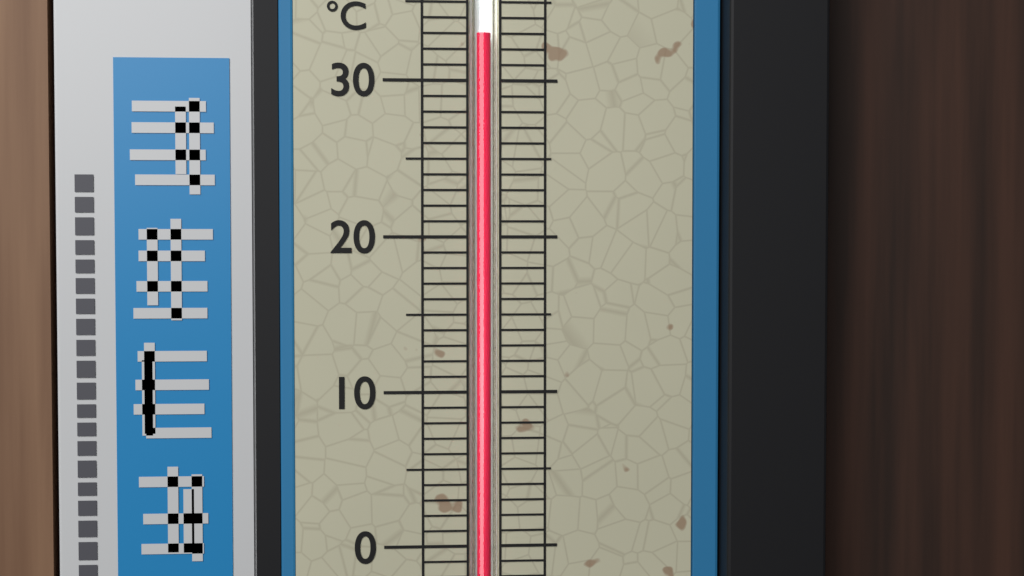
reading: 33 °C
